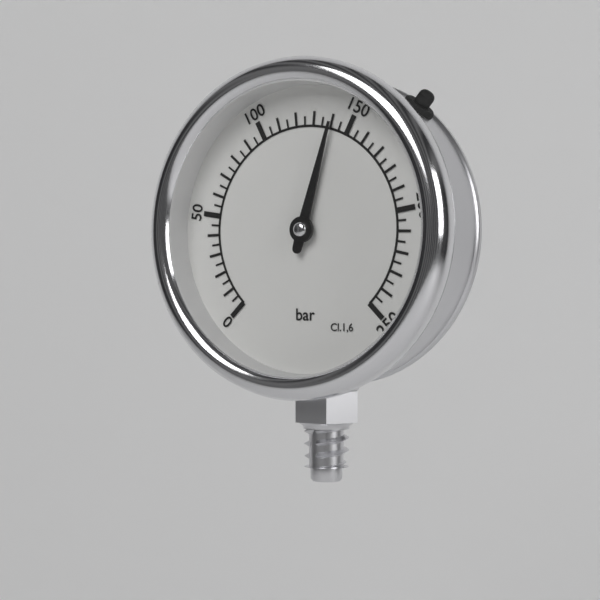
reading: 140 bar
